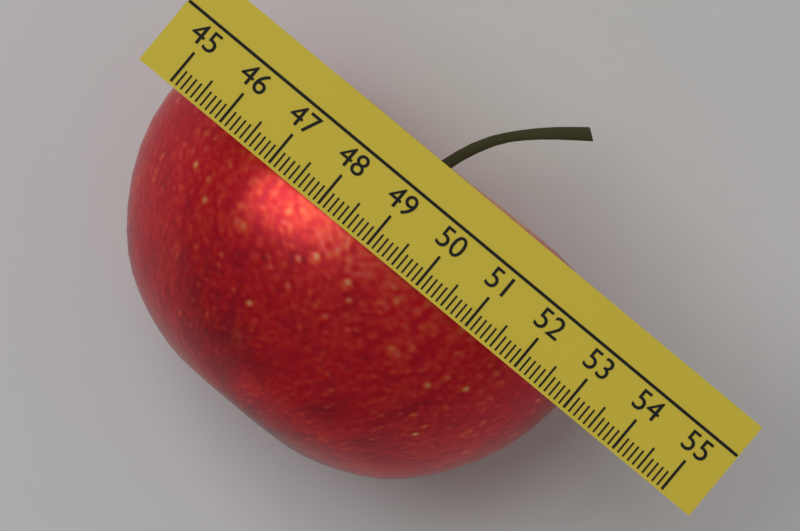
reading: 53.0 (no unit)
